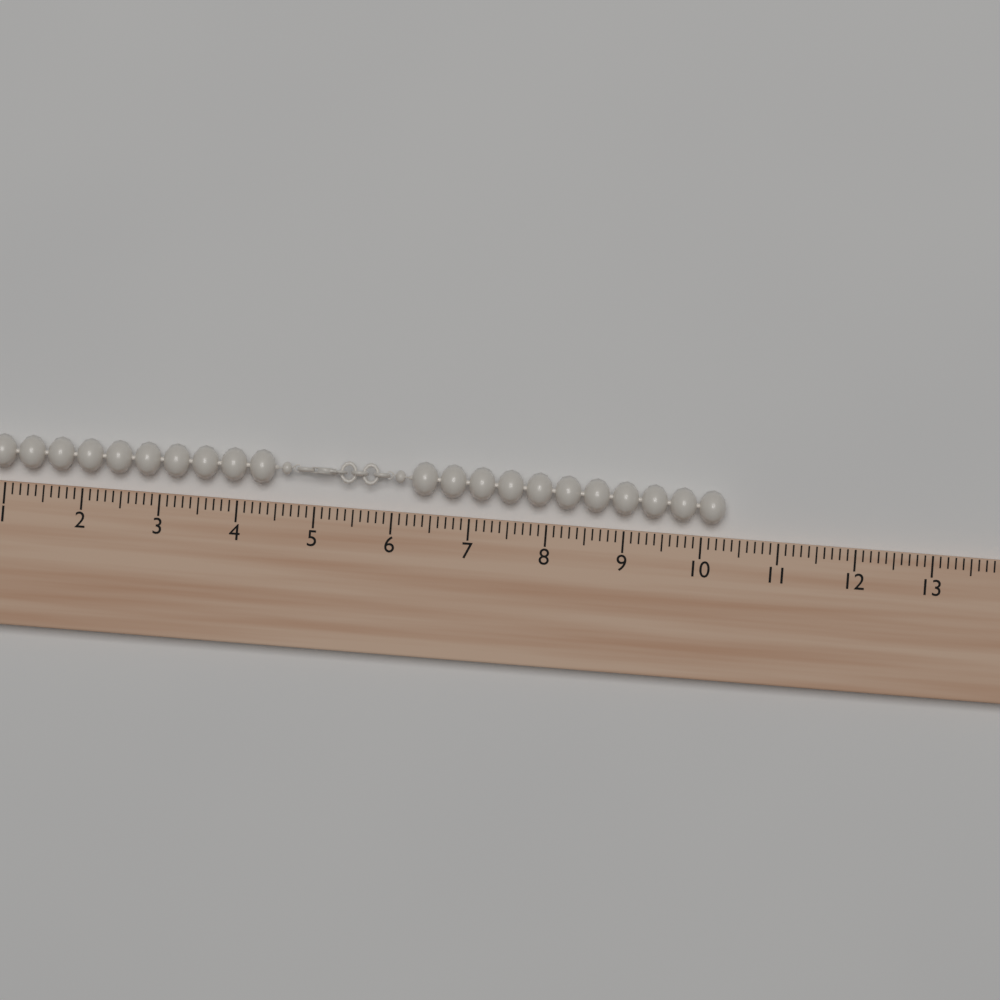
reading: 10.3 (no unit)
